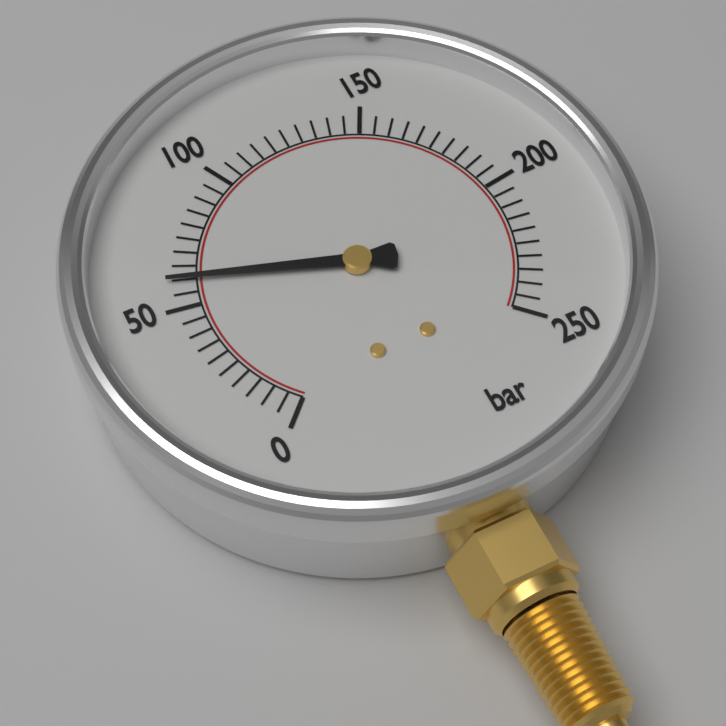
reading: 60 bar
